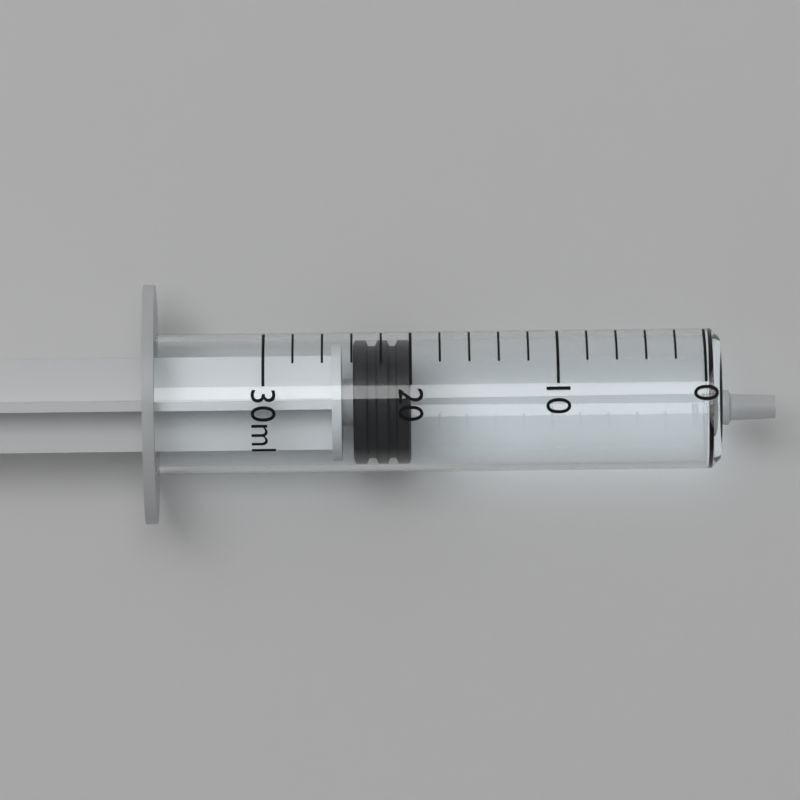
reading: 20 ml
